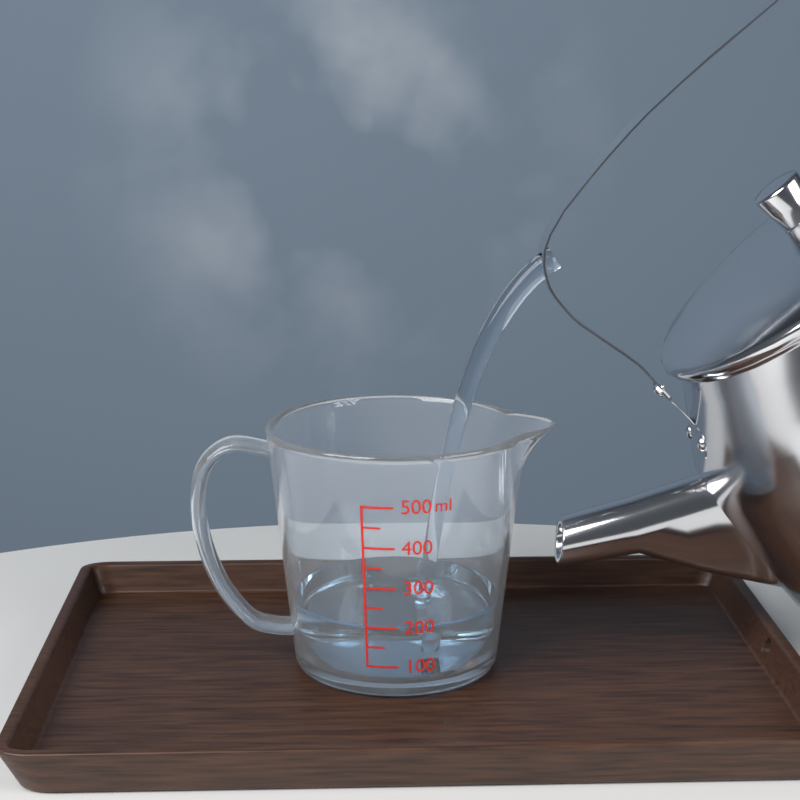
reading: 200 ml
